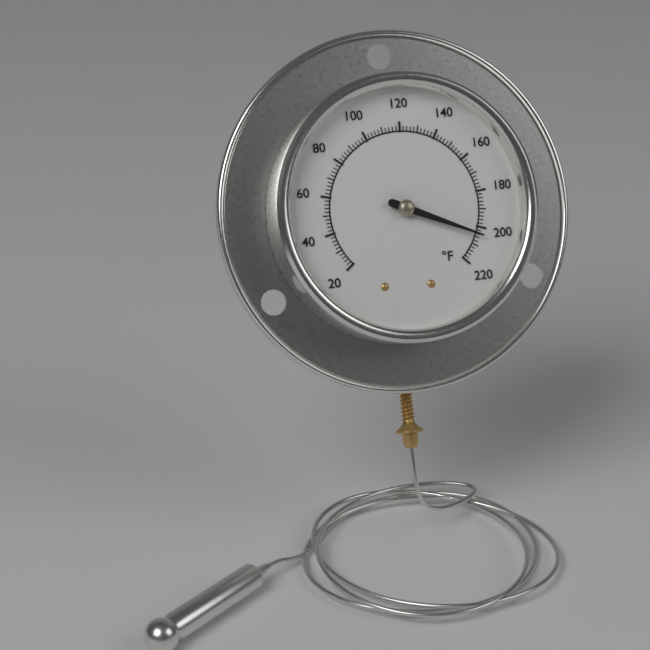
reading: 204 °F
